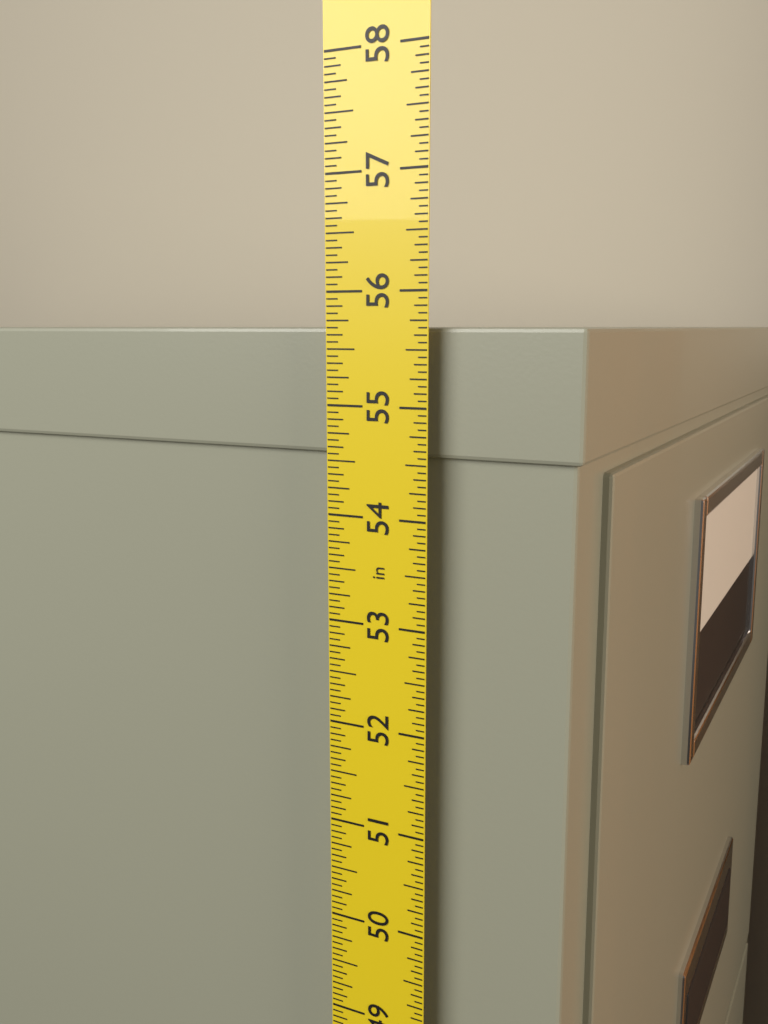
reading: 55.6875 in
